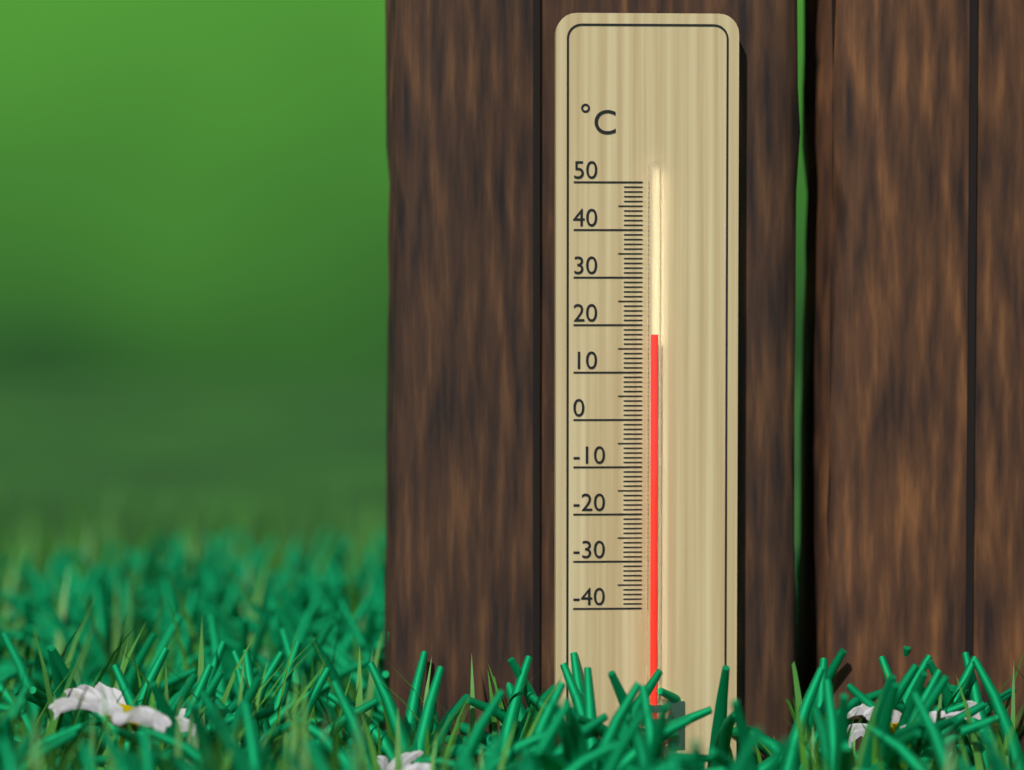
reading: 18 °C
